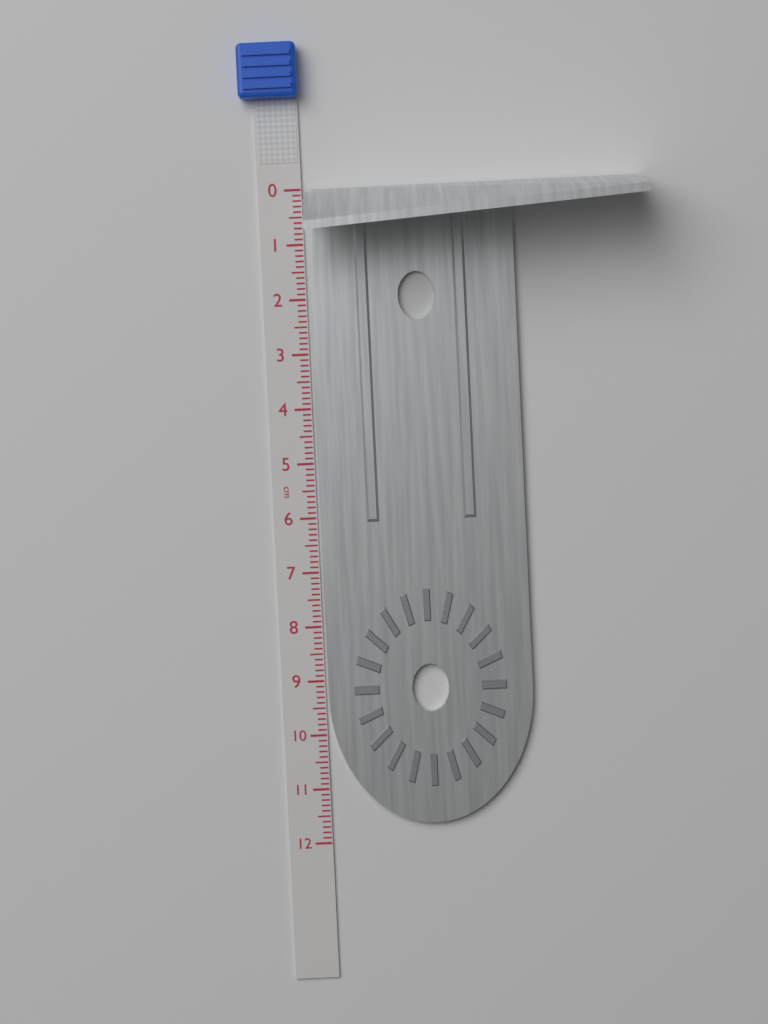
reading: 11.7 cm
